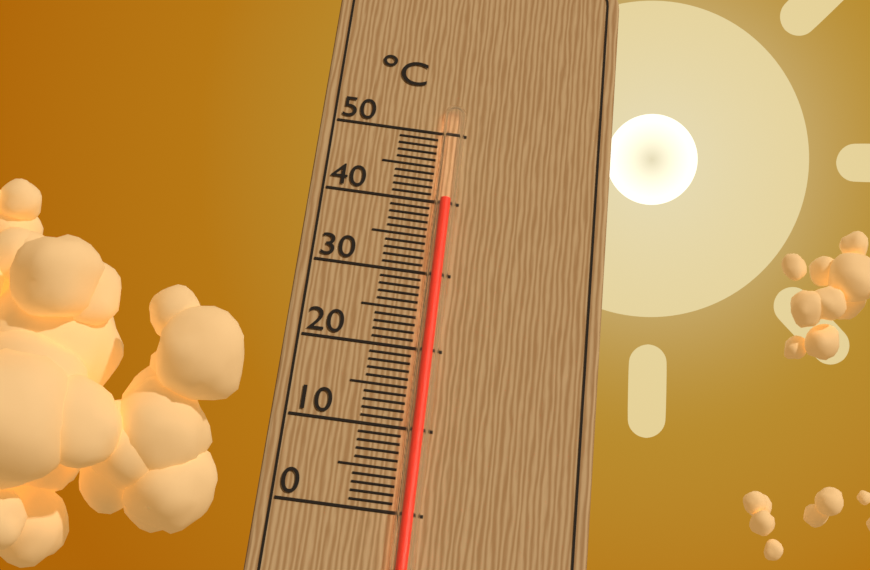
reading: 40 °C
